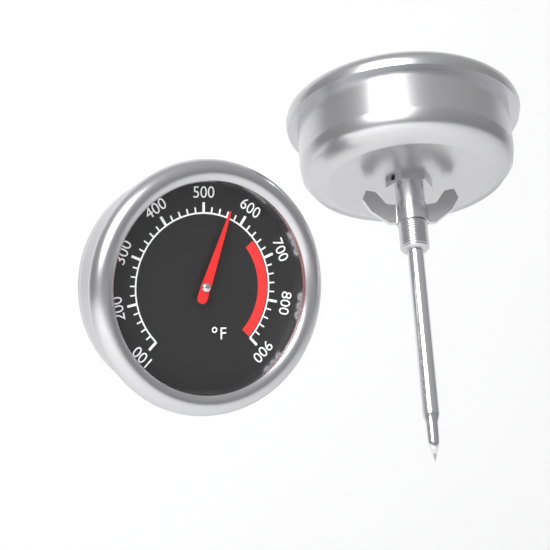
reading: 560 °F
